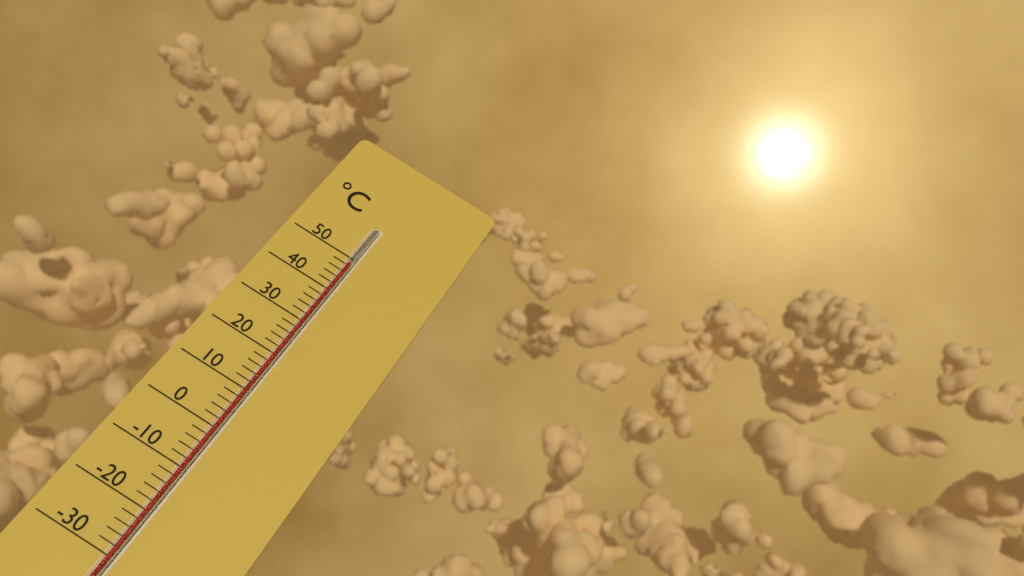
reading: 48 °C
